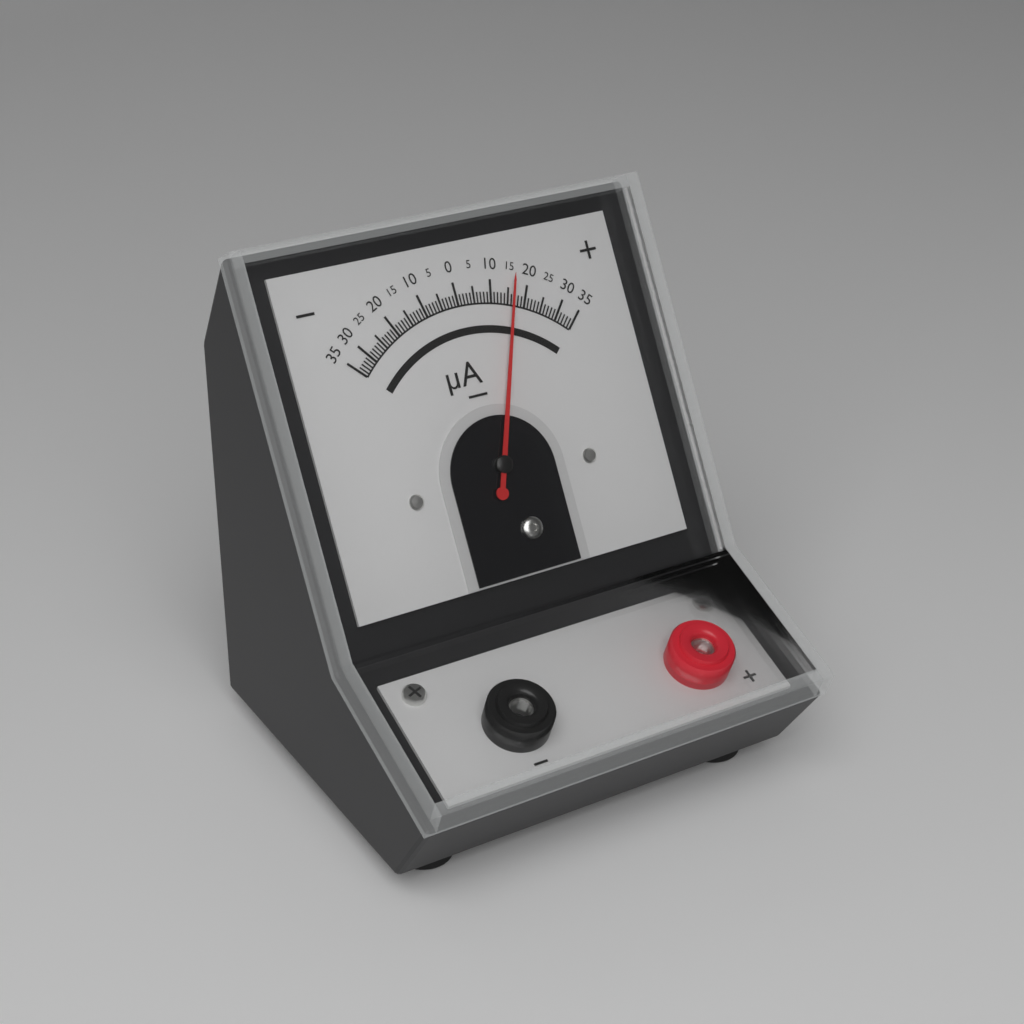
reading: 16 µA
